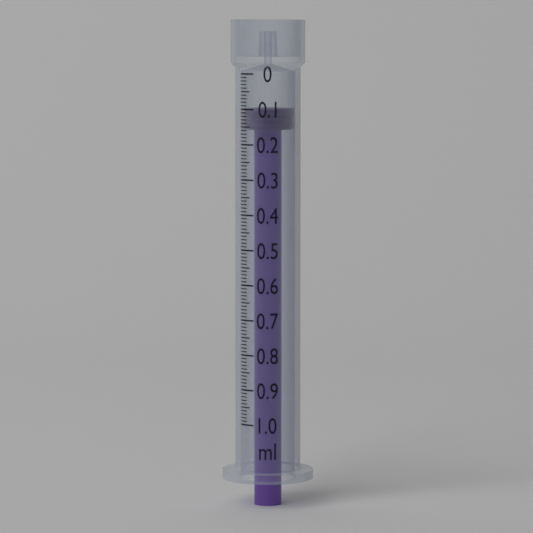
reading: 0.10 ml
